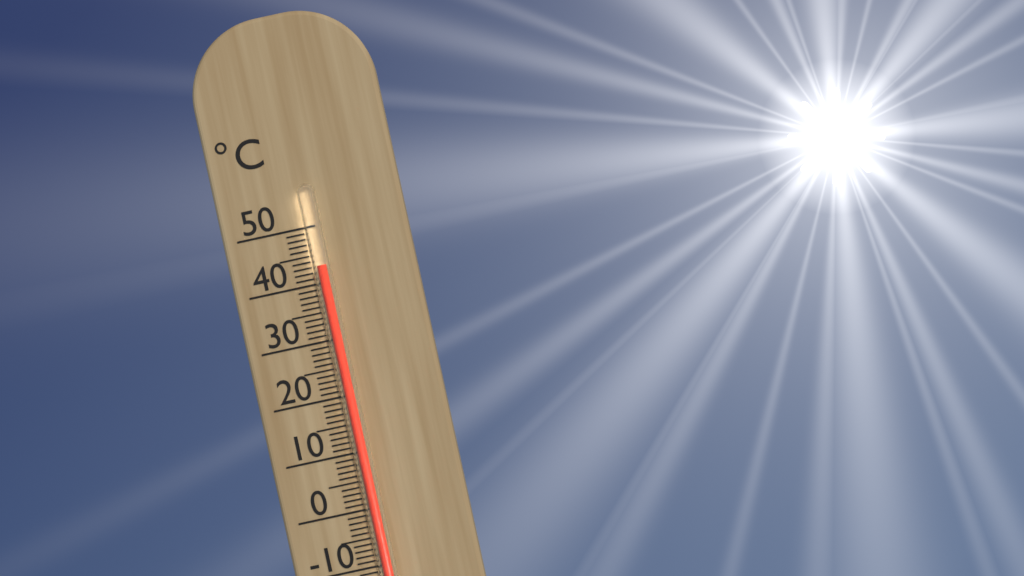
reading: 43 °C
